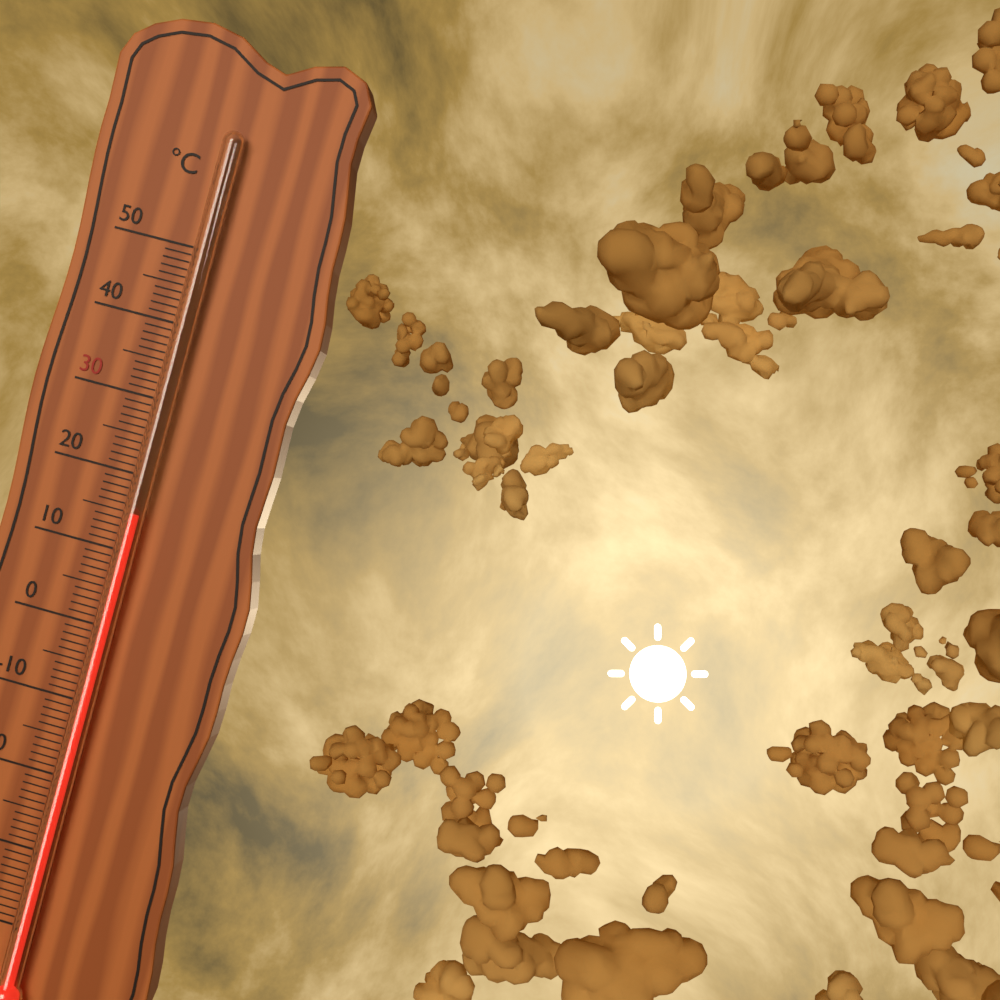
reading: 15 °C
